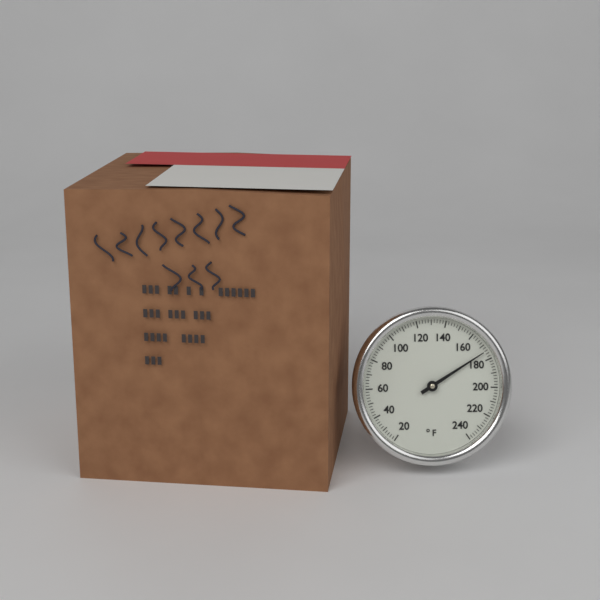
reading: 174 °F
